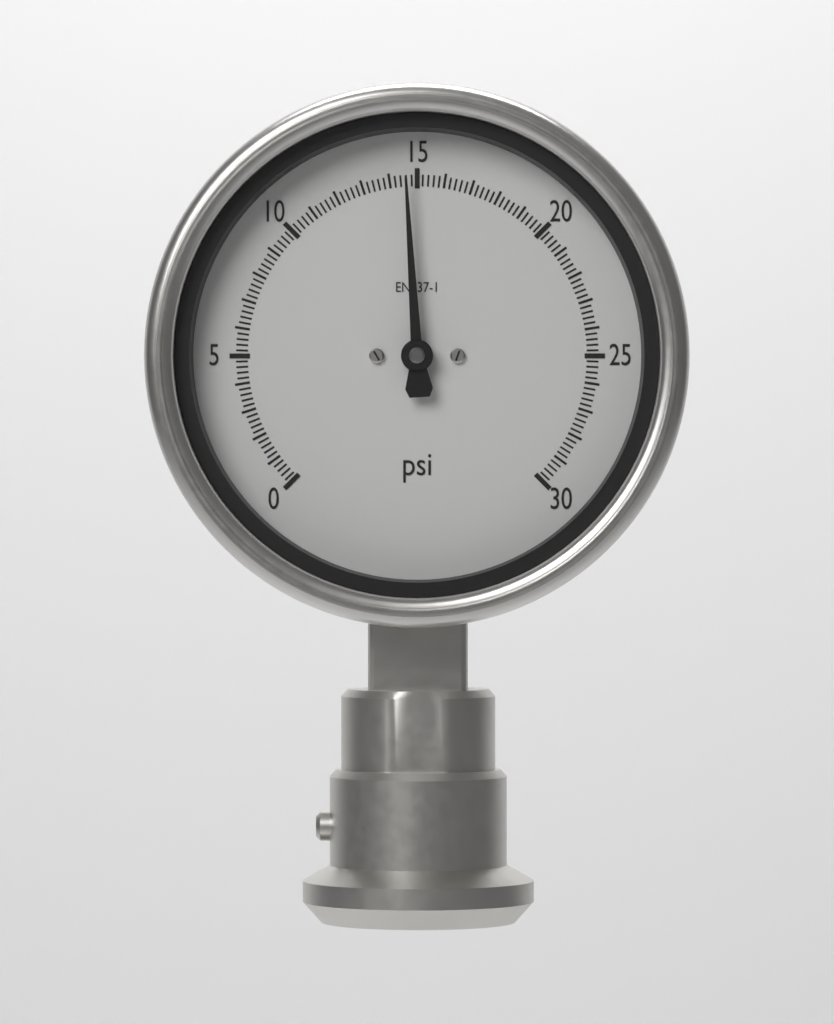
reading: 14.6 psi
